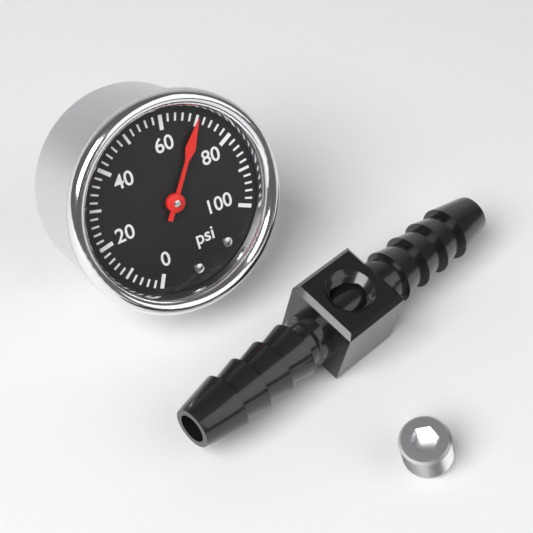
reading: 70 psi
